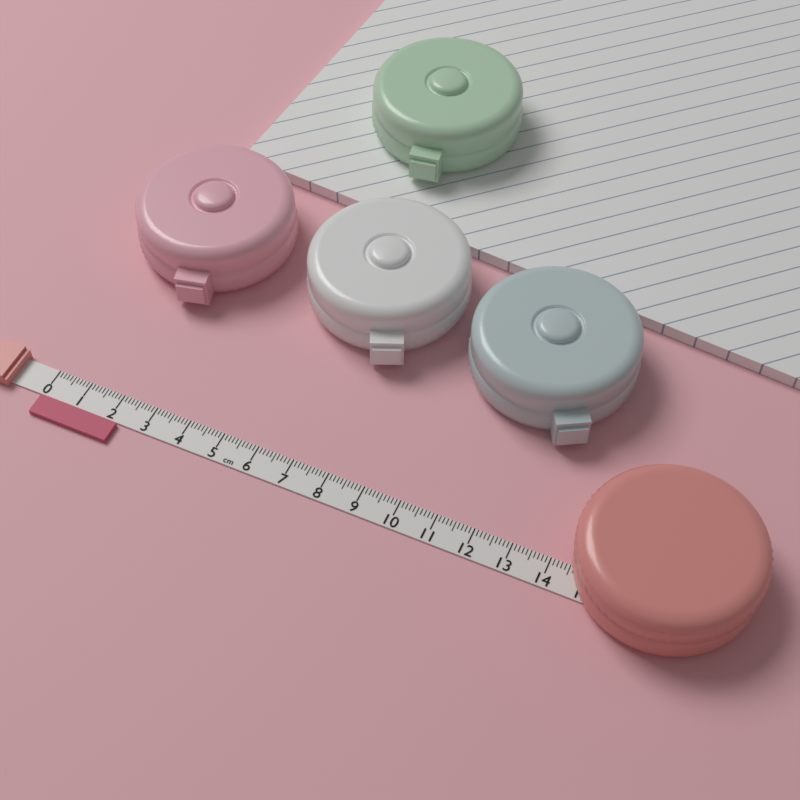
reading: 2.3 cm
